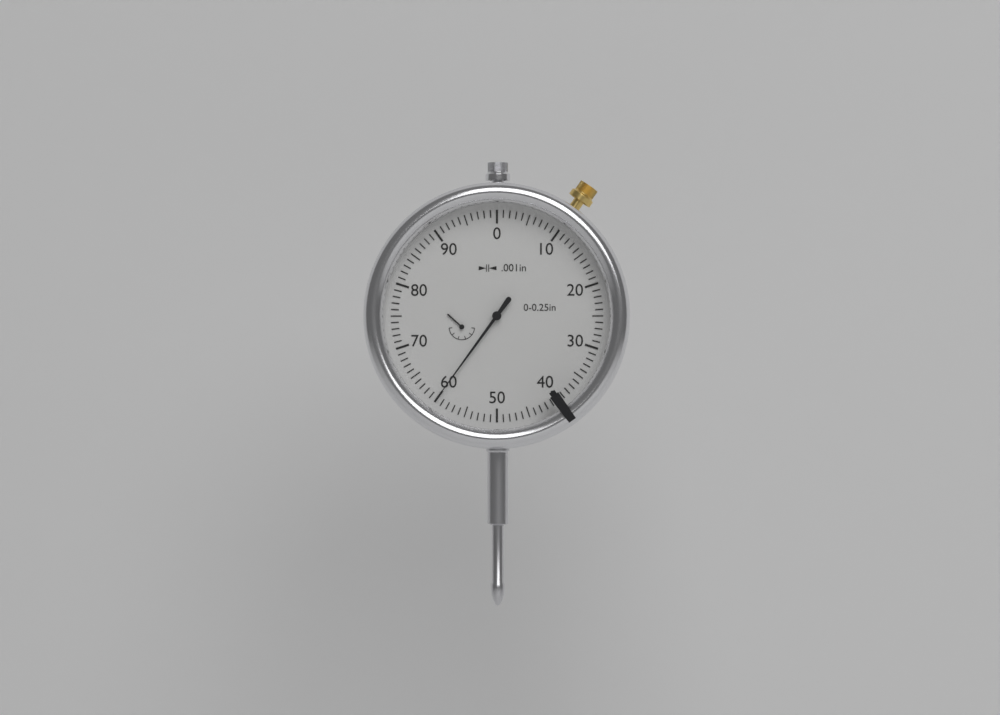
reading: 0.060 in
